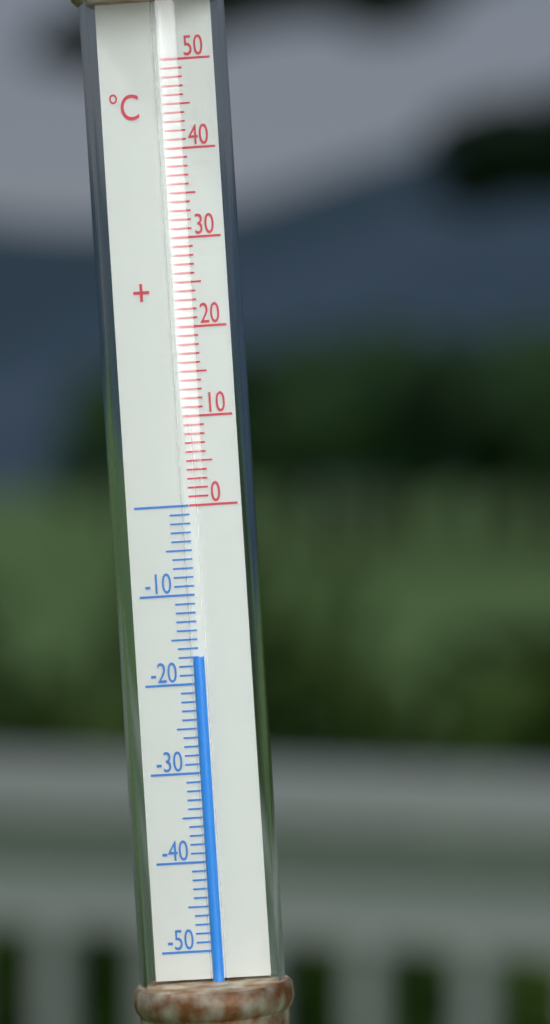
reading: -17 °C
